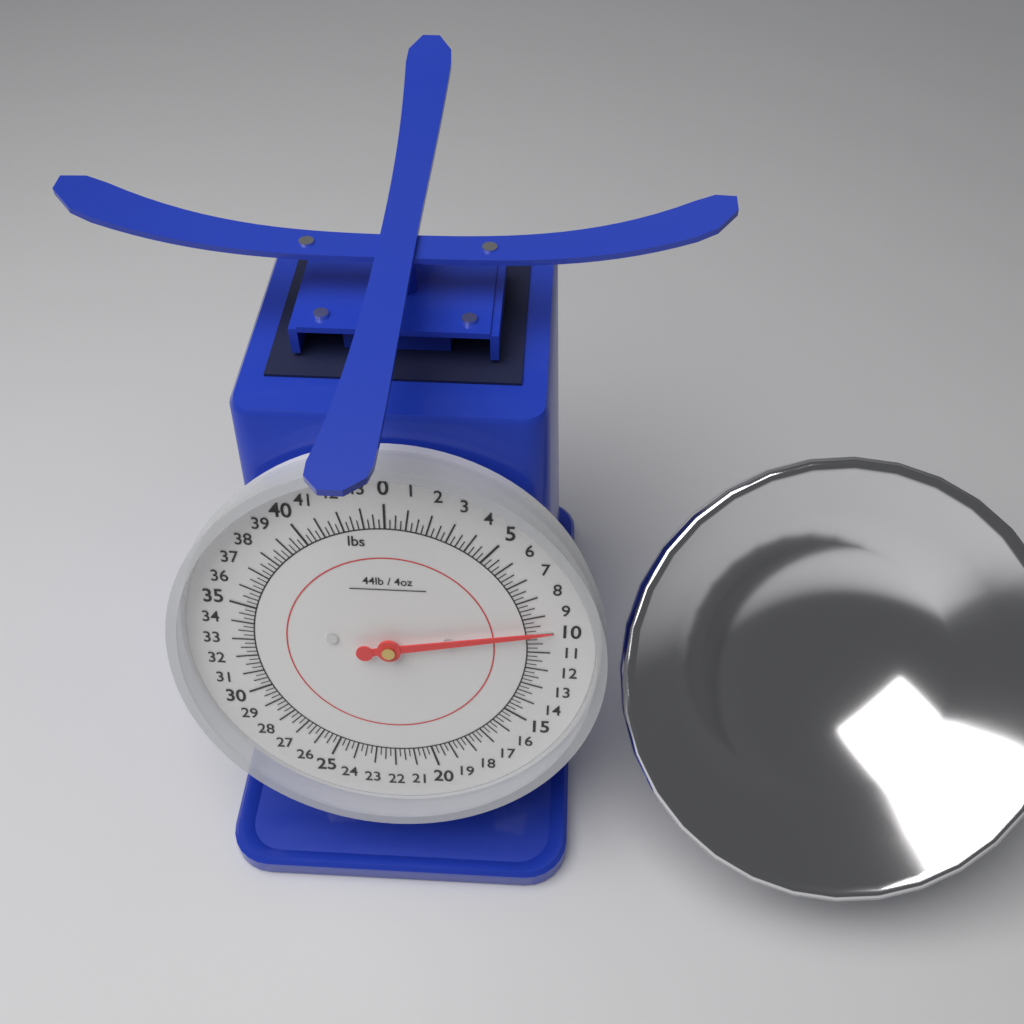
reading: 9.75 lbs
